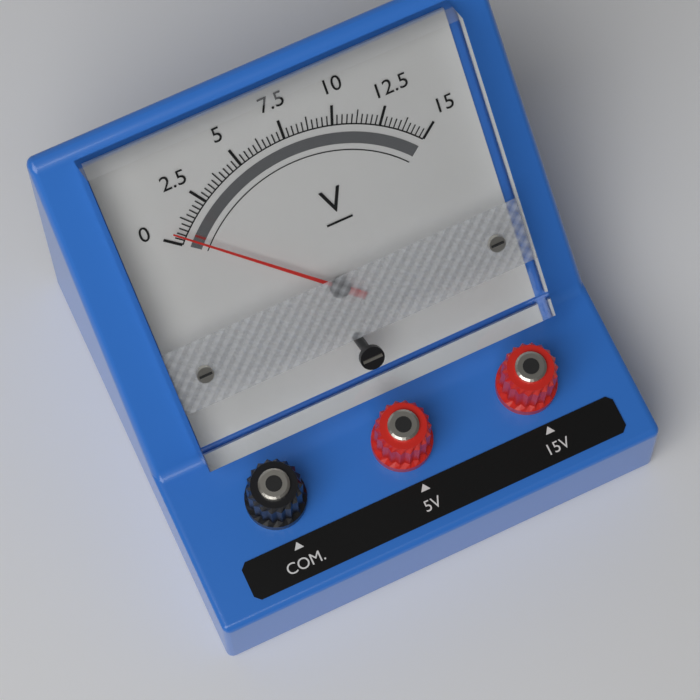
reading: 0.50 V
